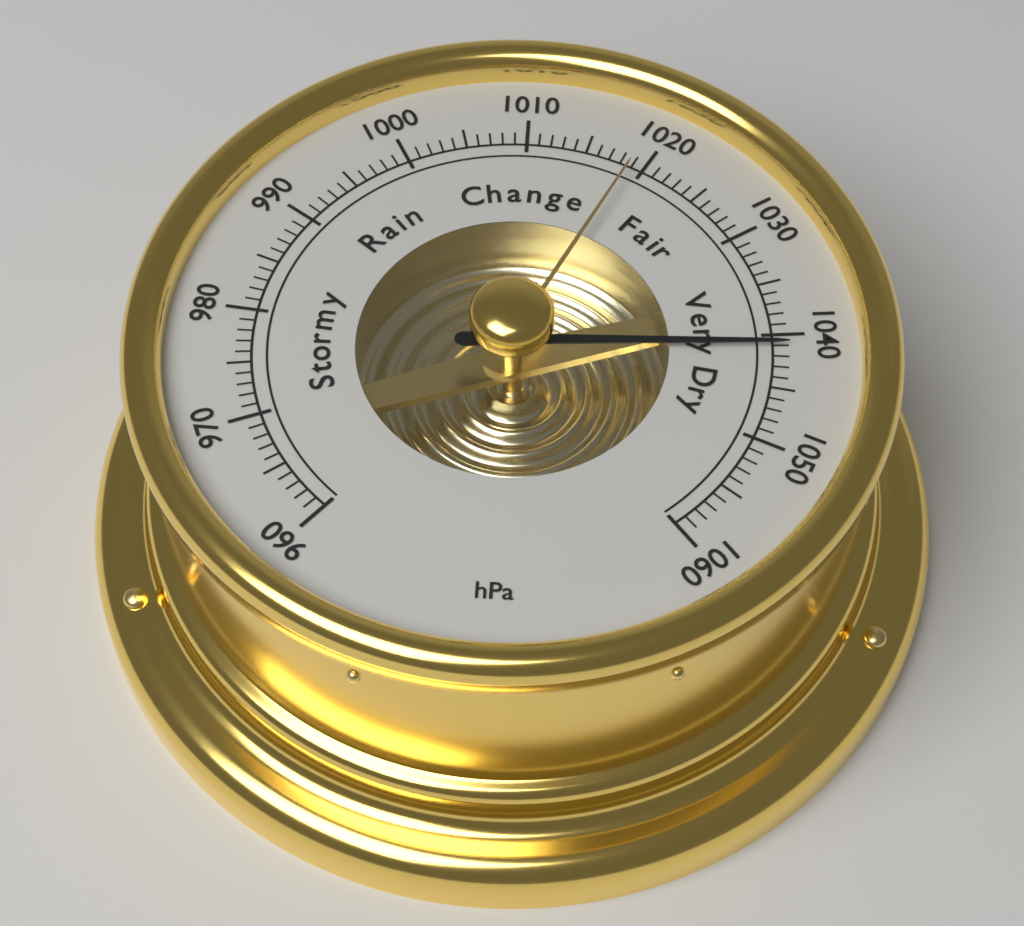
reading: 1041 hPa
